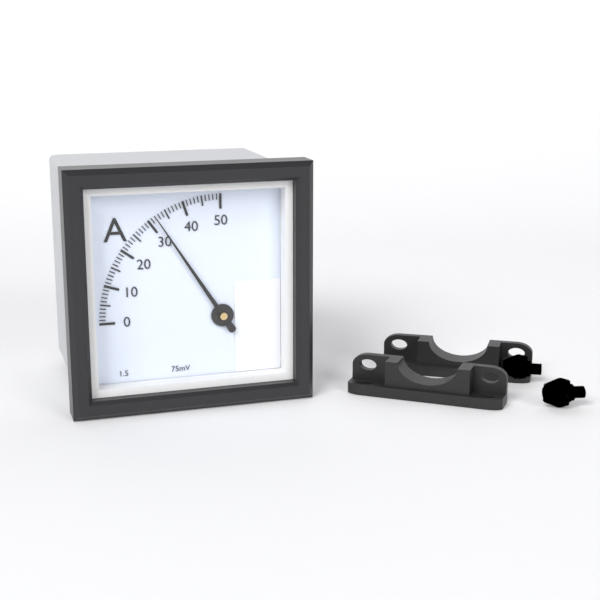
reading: 32 A
